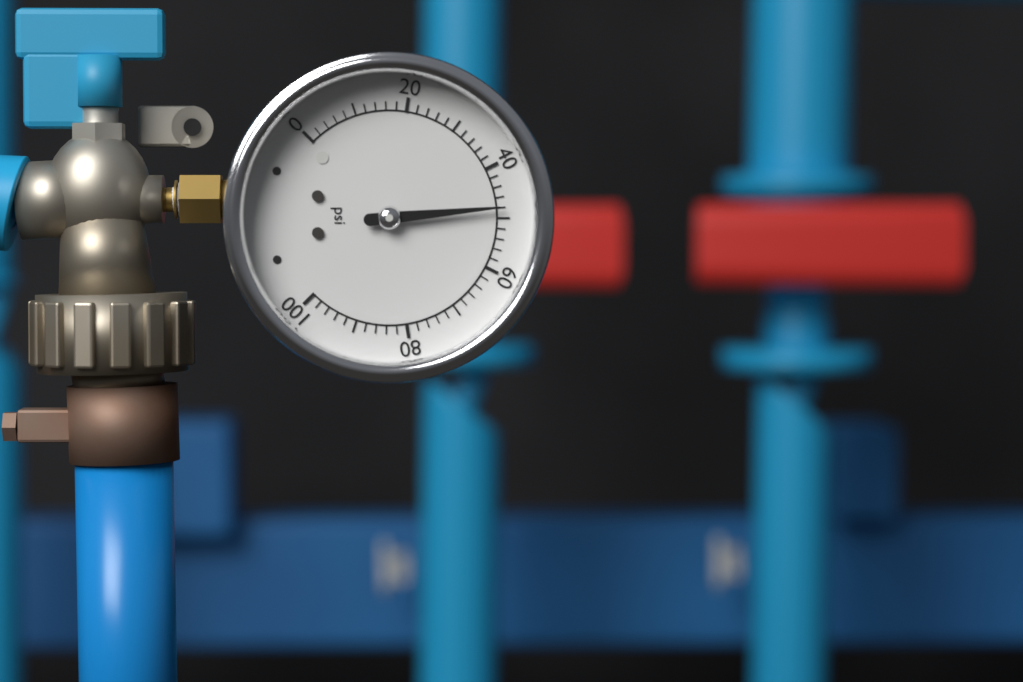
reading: 48 psi
